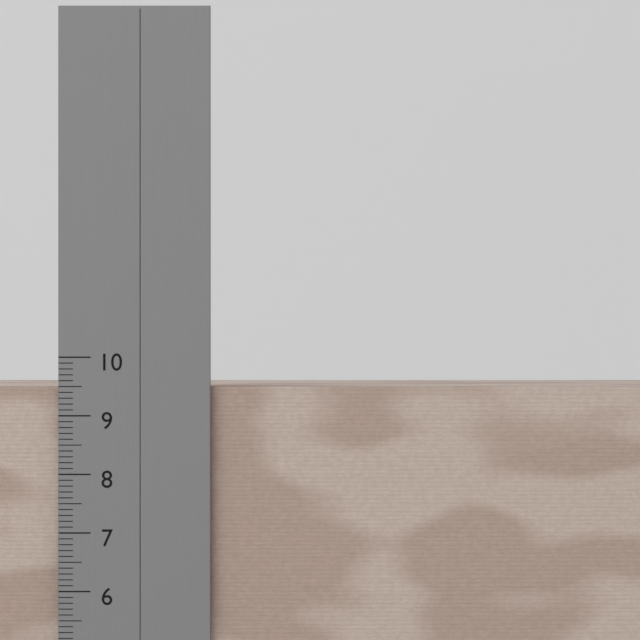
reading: 9.5 cm
